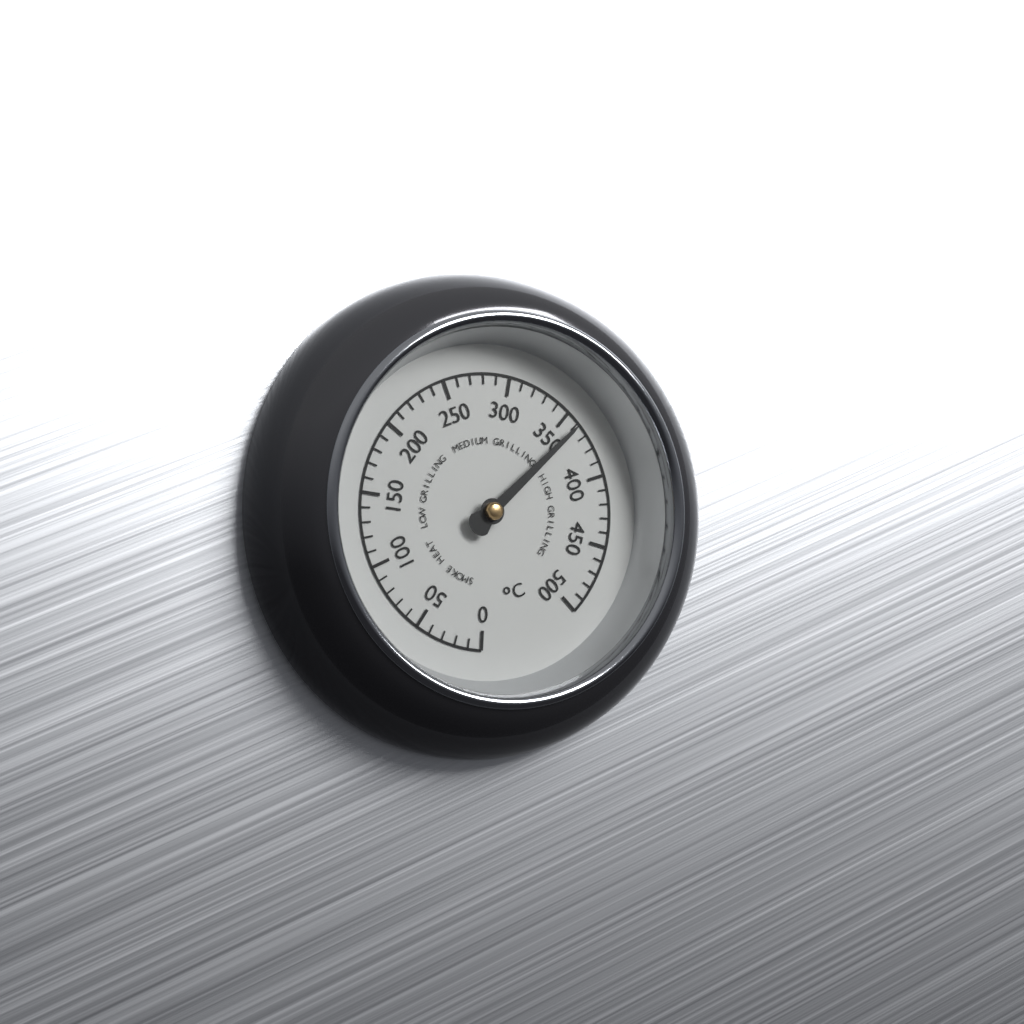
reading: 360 °C
